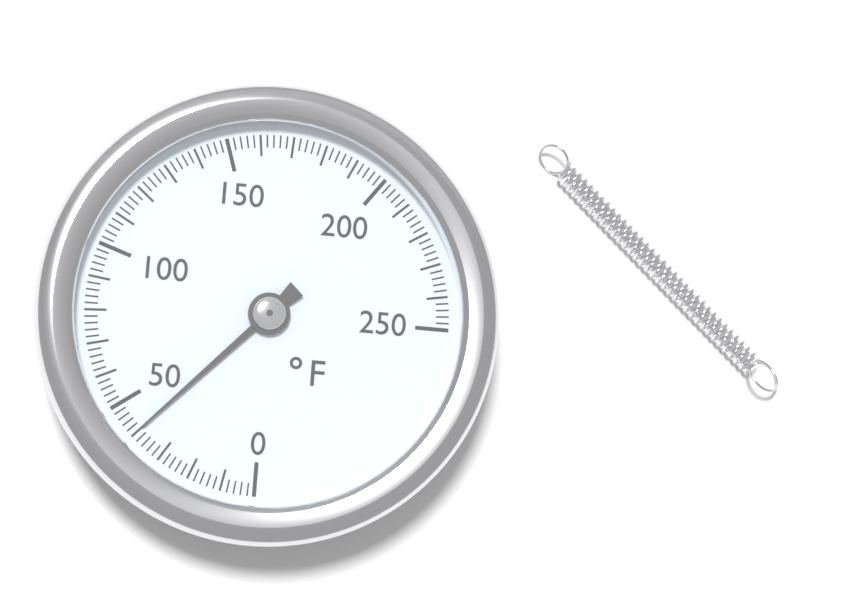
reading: 40 °F
